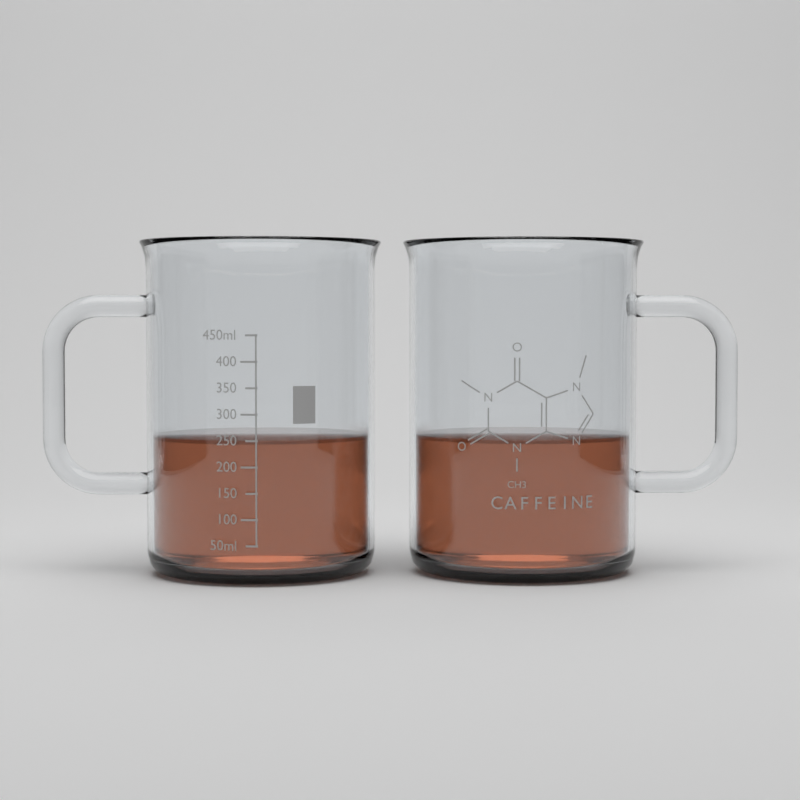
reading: 250 ml
